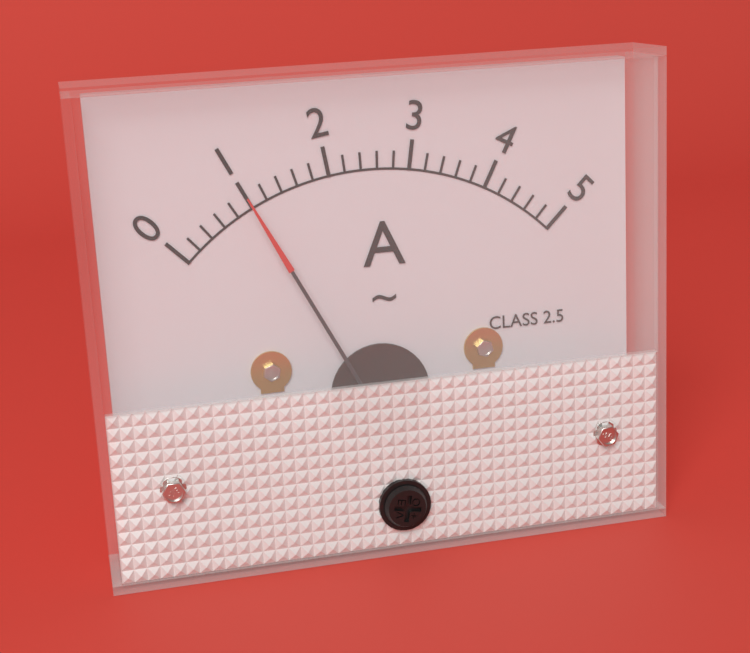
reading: 1.0 A
